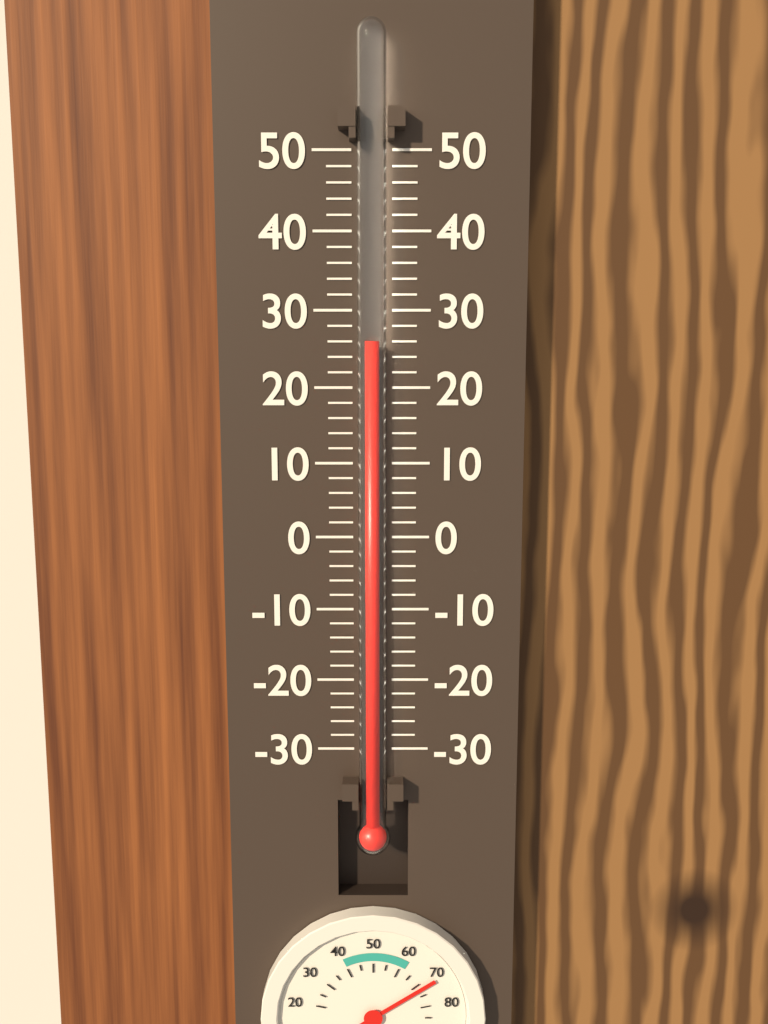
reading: 26 (no unit)
